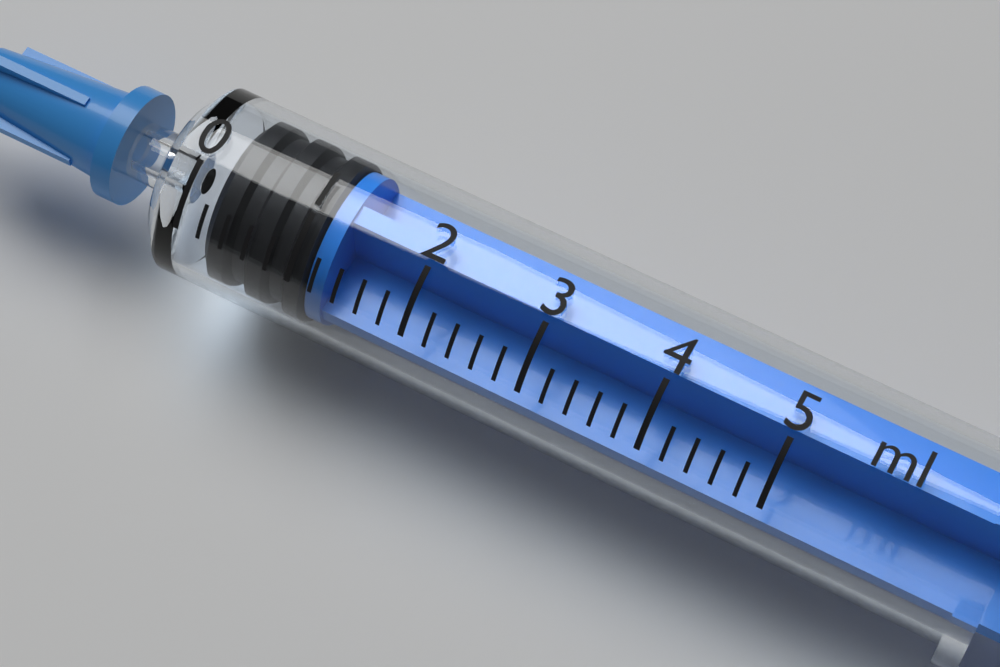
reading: 0.2 ml
